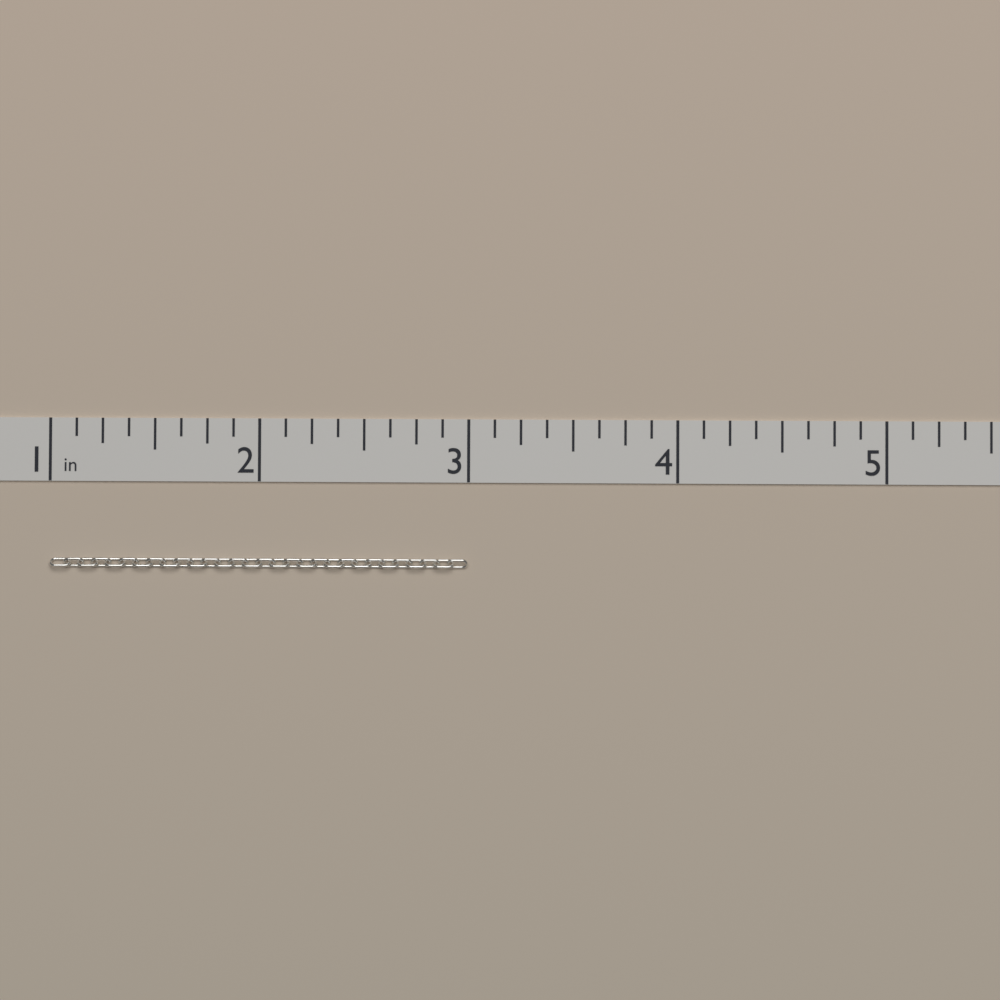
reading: 3.000 in
